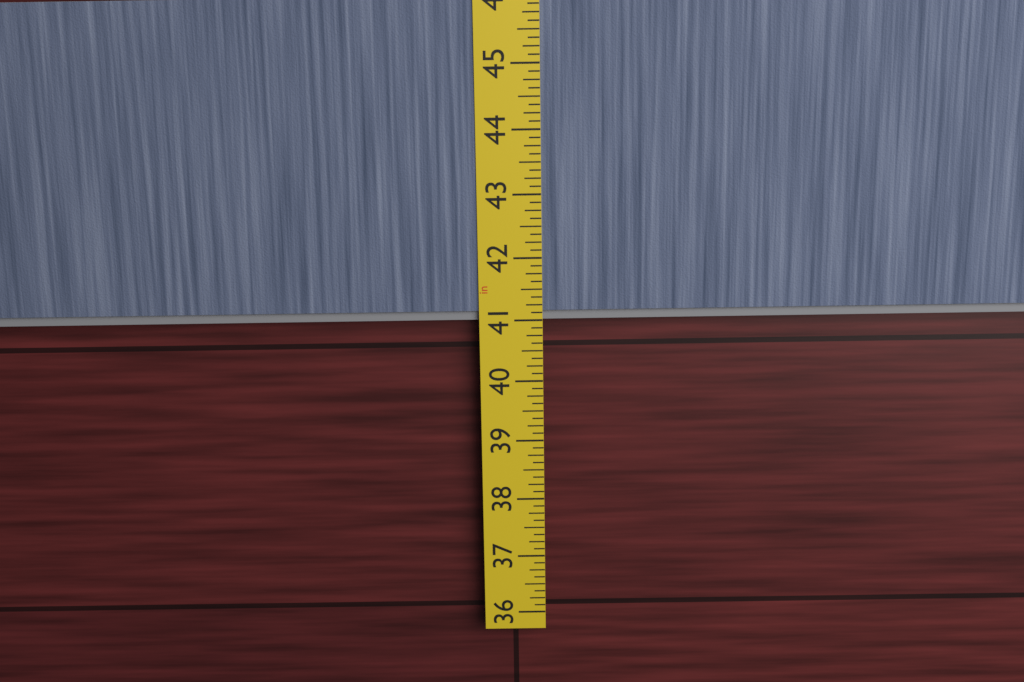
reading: 41.000 in
